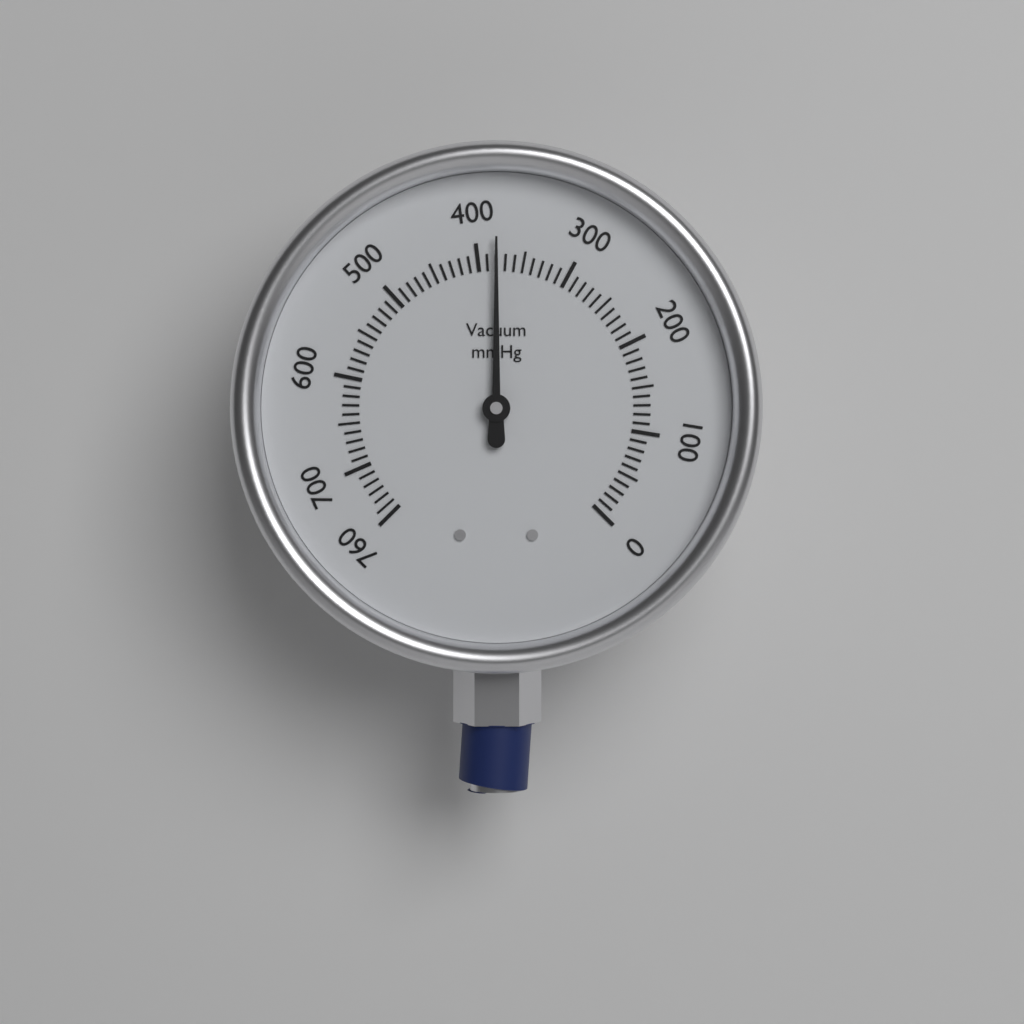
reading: 380 mmHg
